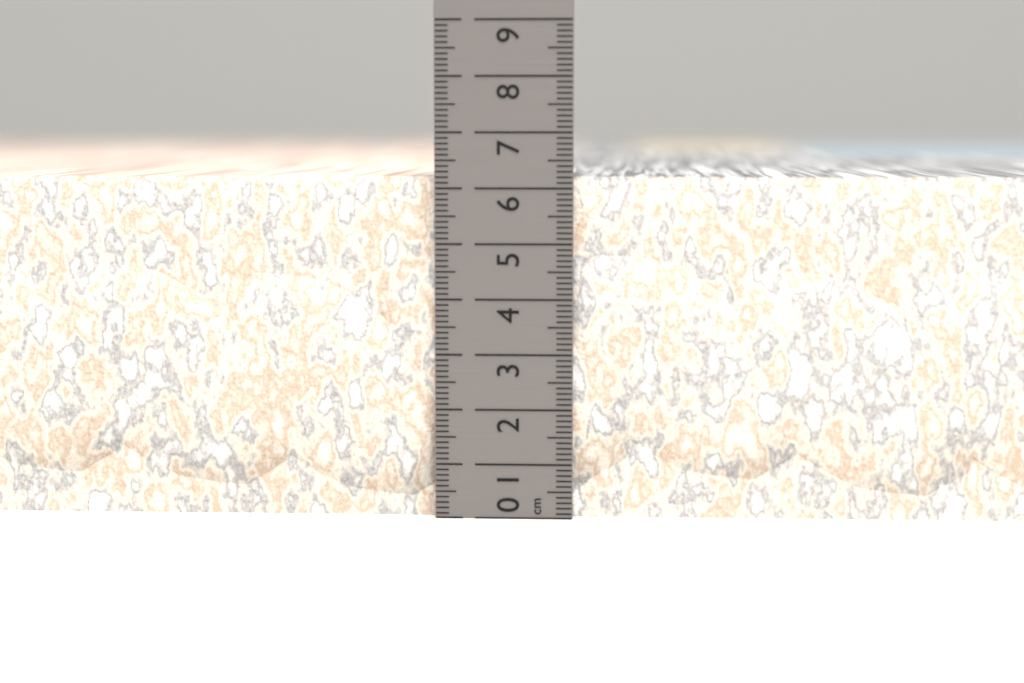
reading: 6.2 cm
